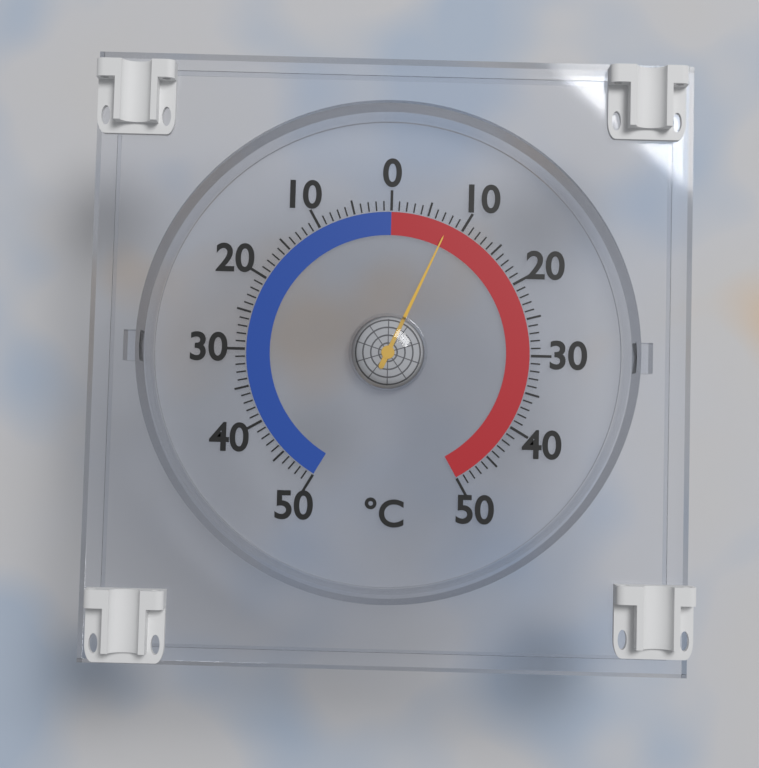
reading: 8 °C
